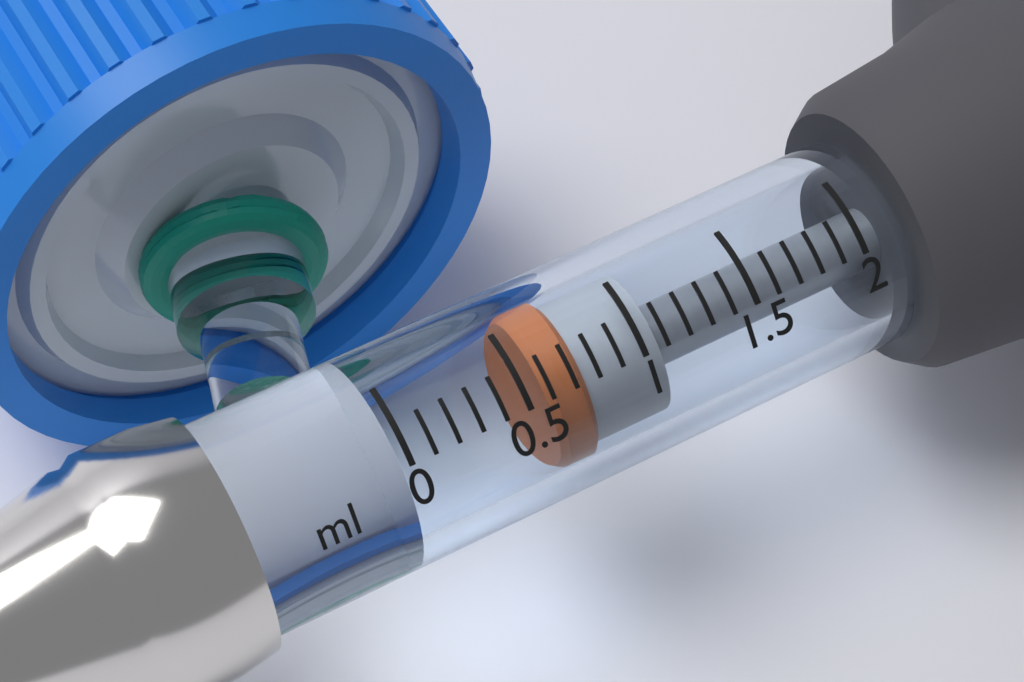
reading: 0.6 ml
